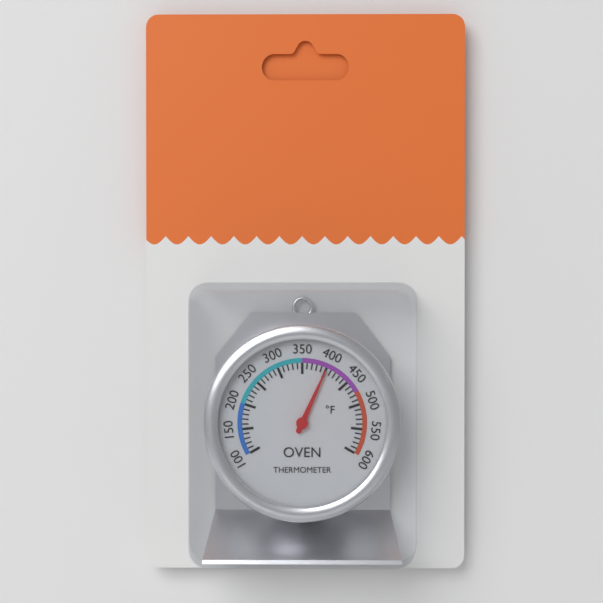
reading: 400 °F
